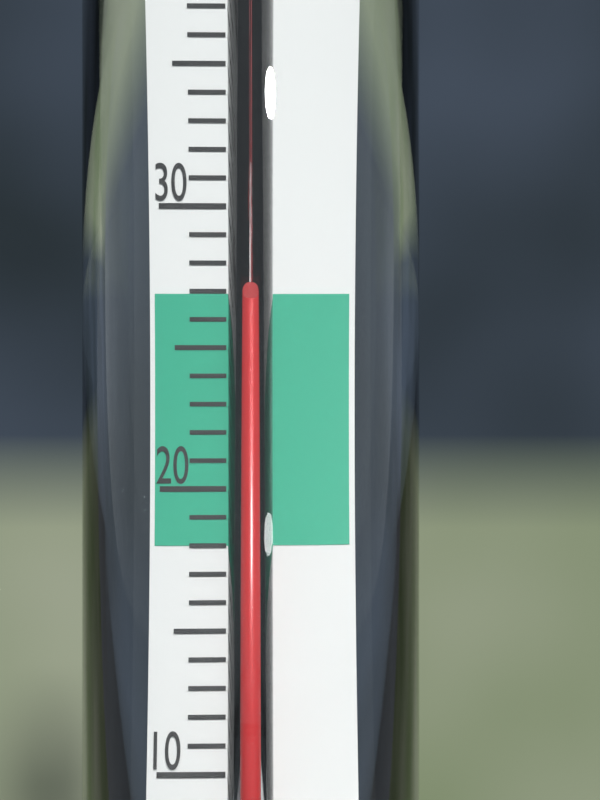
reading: 26.4 °C
